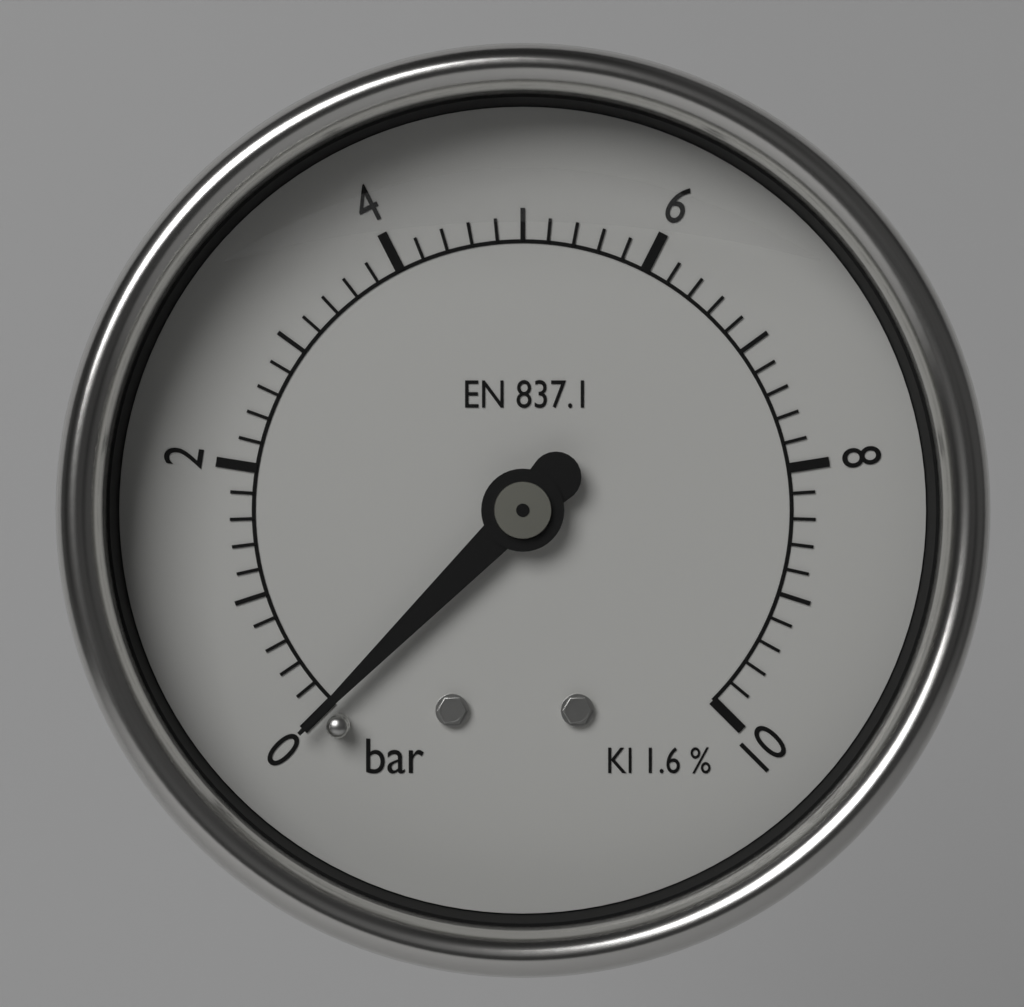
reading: 0.0 bar
